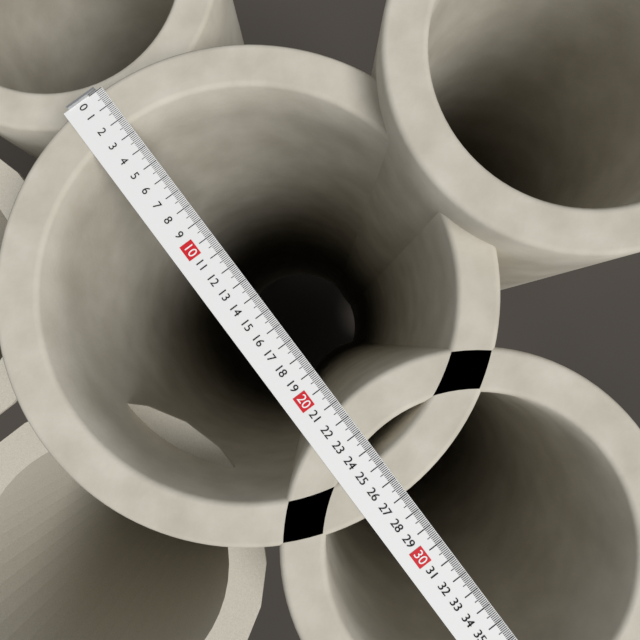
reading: 27.0 (no unit)
